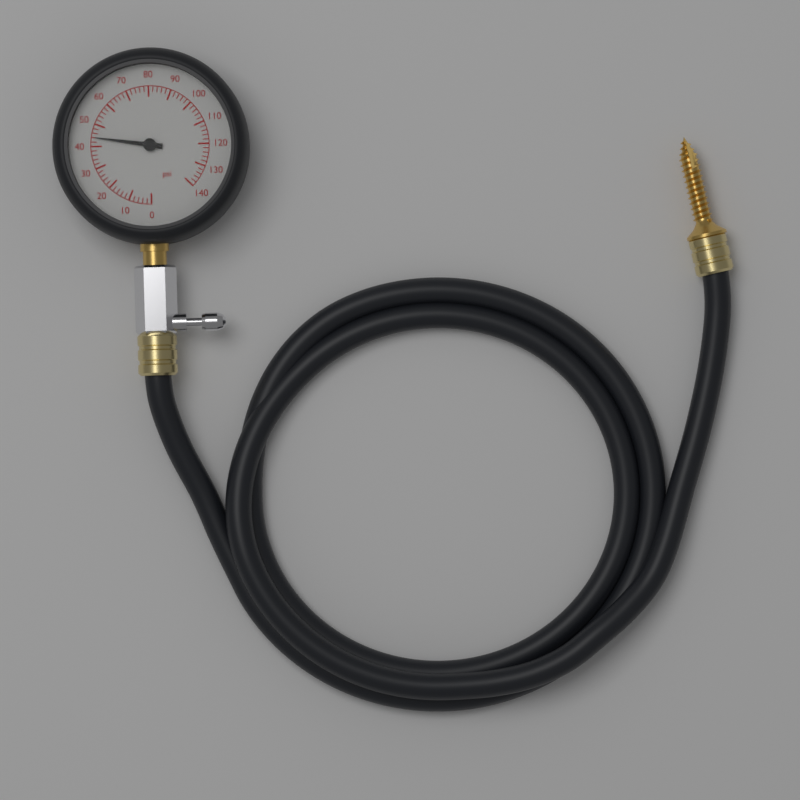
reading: 44 psi
